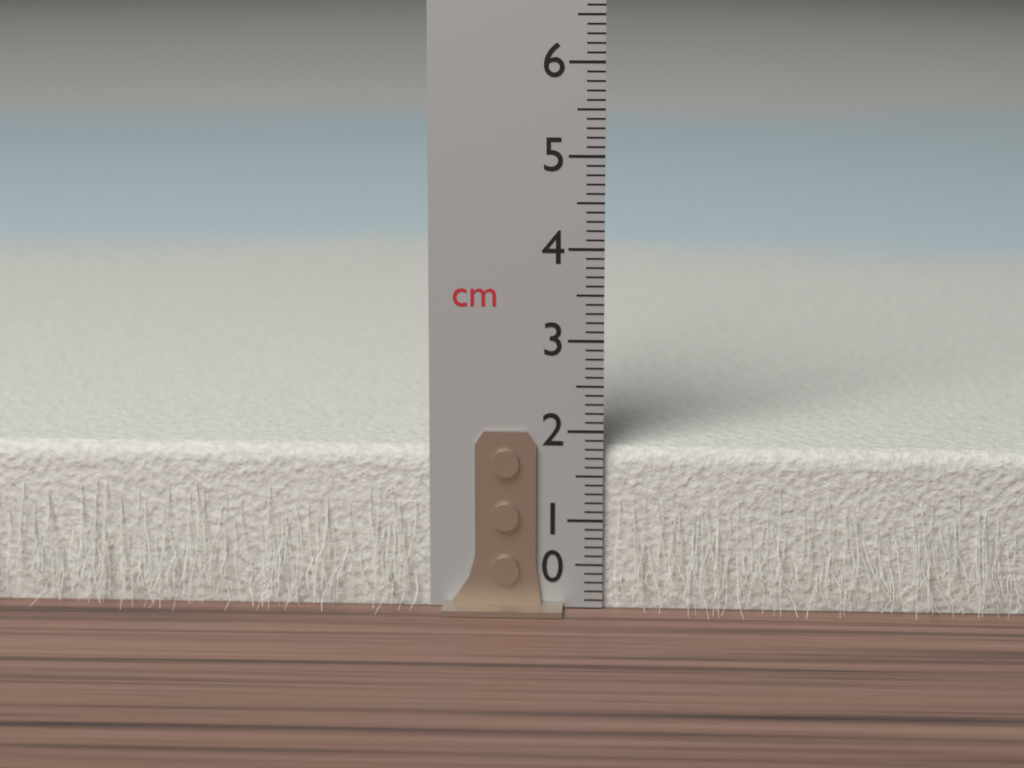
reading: 1.8 cm
